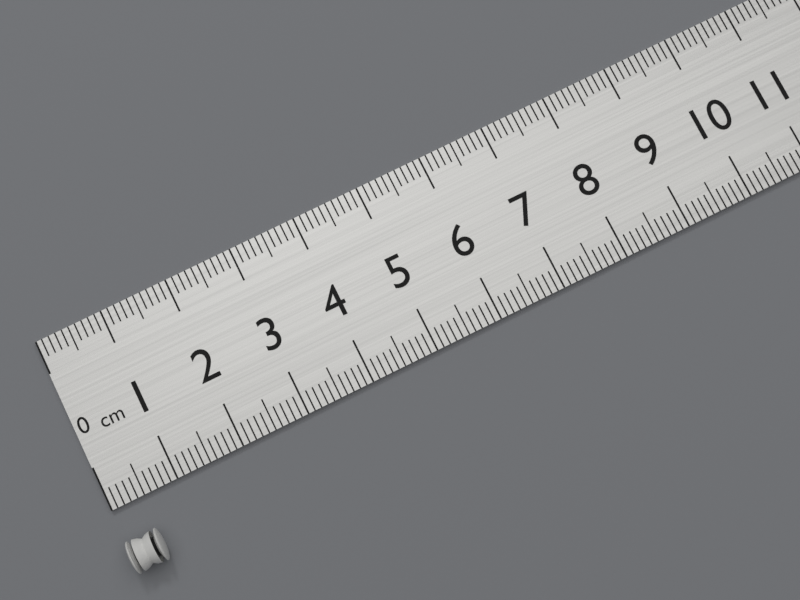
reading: 0.5 cm
